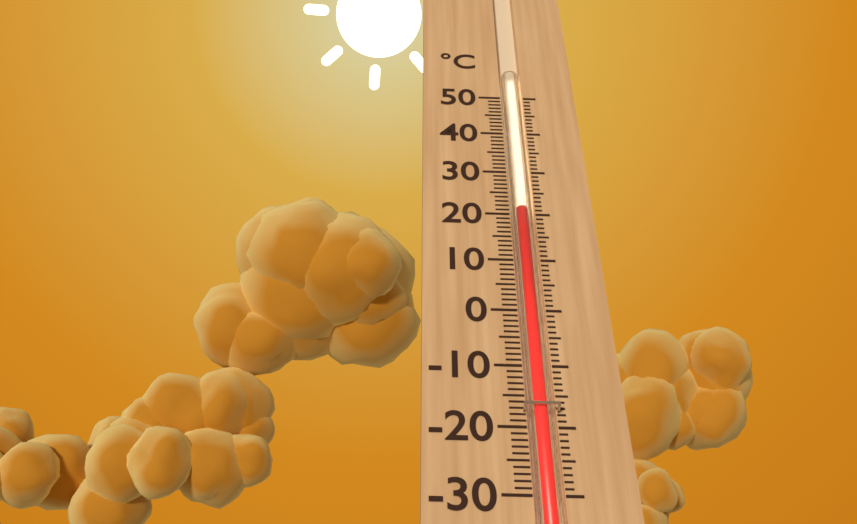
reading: 21 °C
